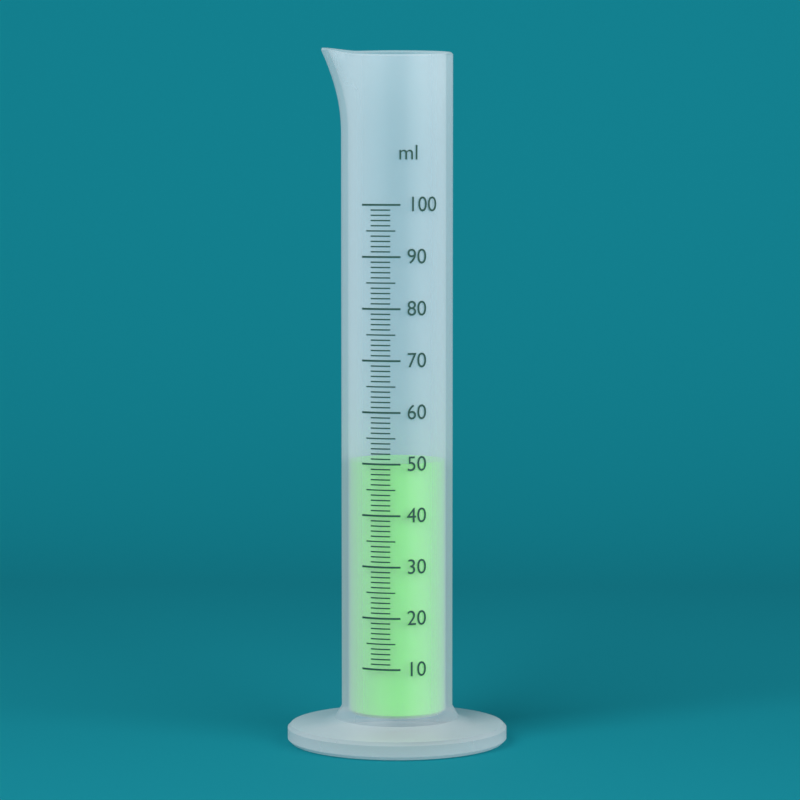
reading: 50 ml
